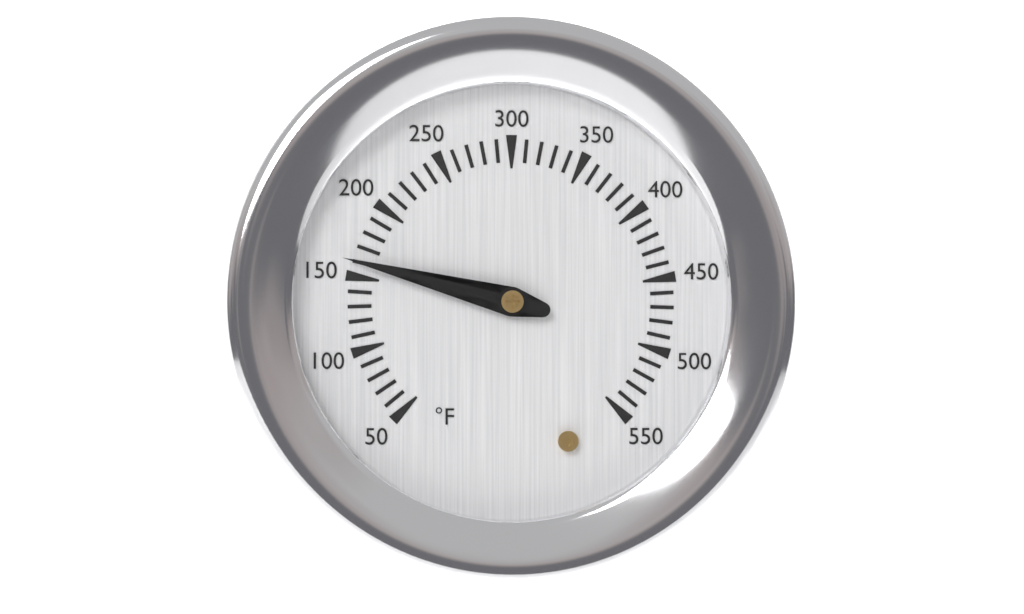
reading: 160 °F
